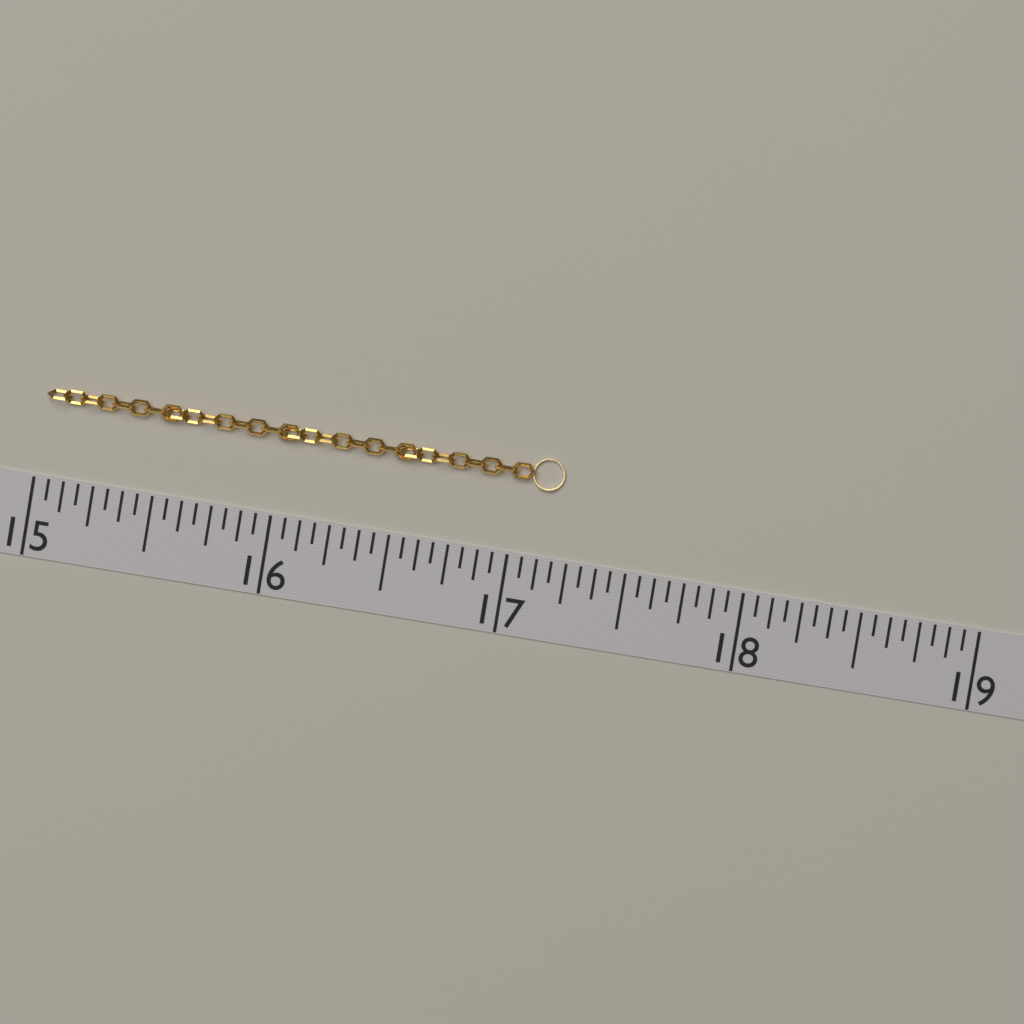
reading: 17.1875 (no unit)
